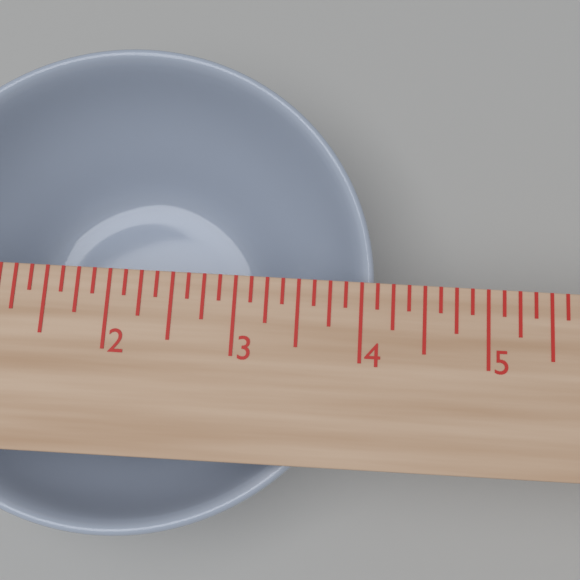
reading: 4.125 in
